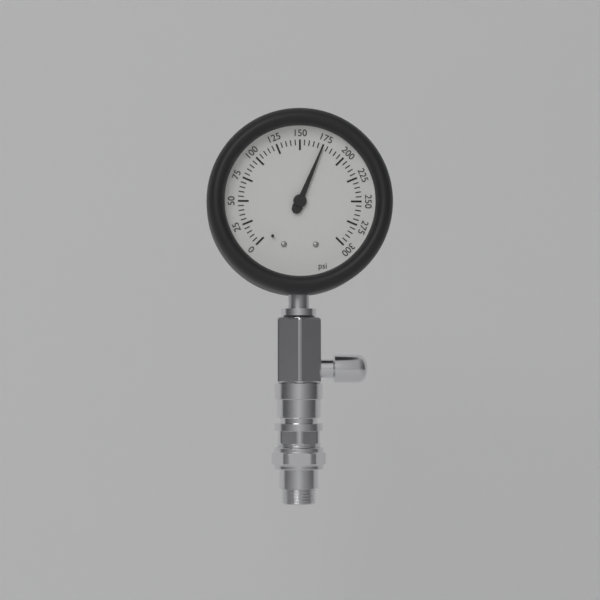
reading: 175 psi
